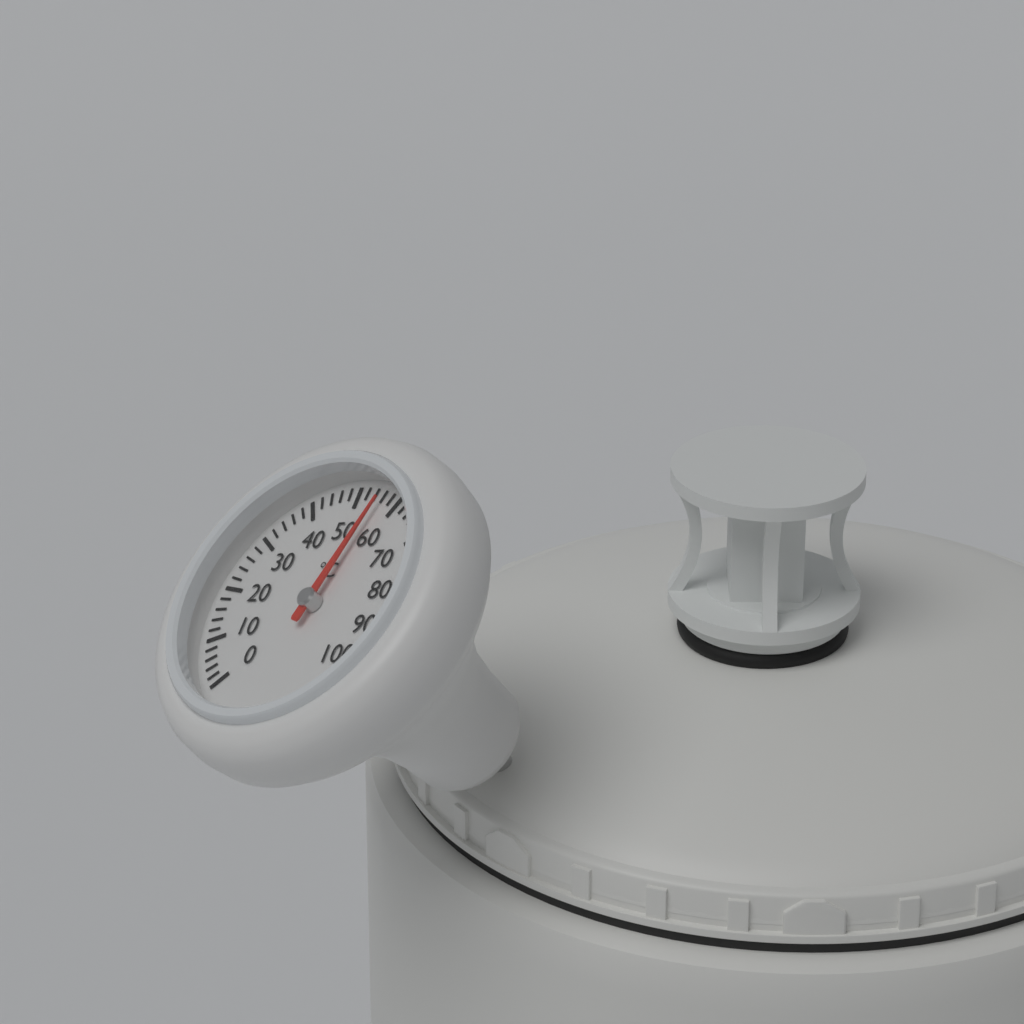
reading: 56 °C
